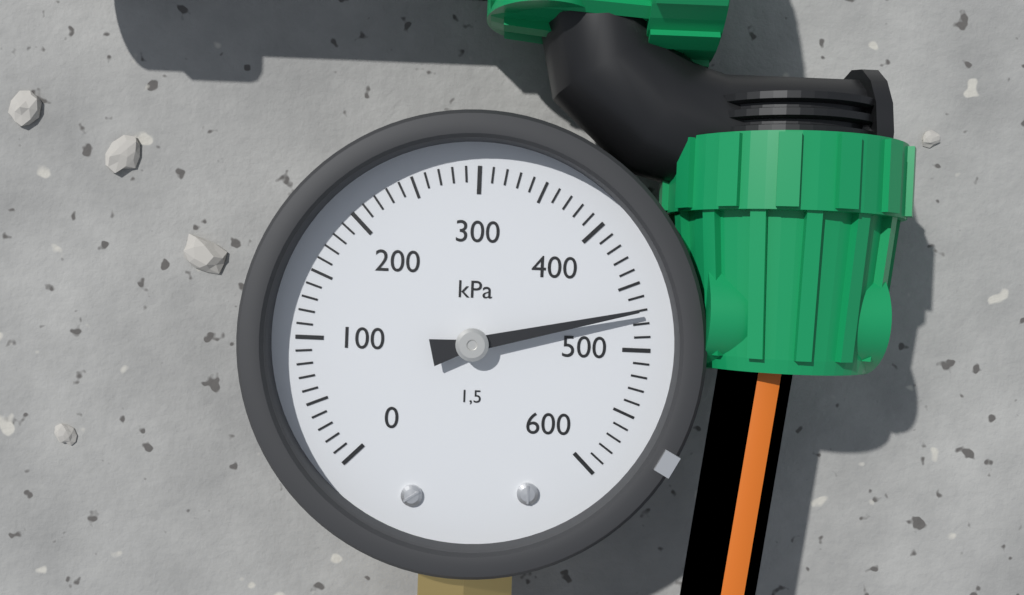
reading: 470 kPa
